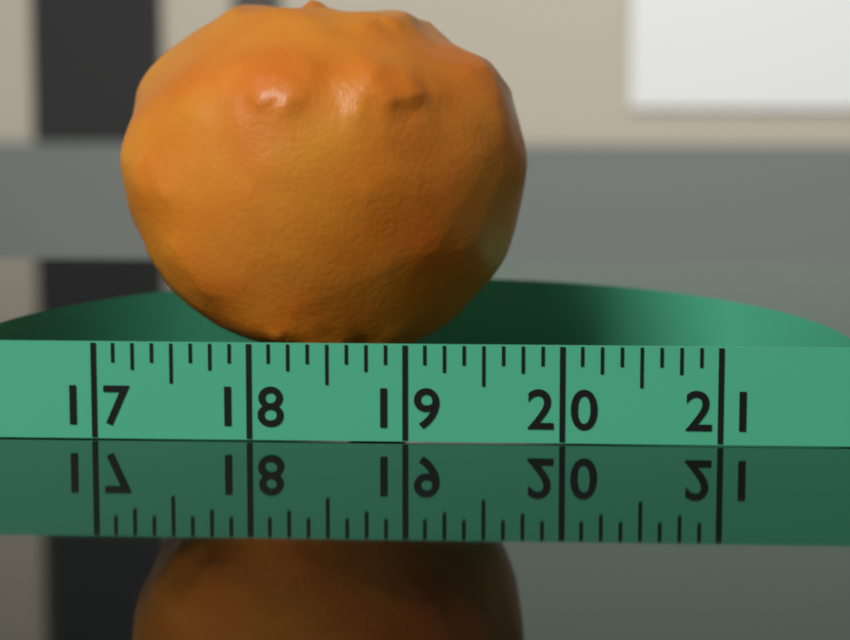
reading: 19.750 (no unit)
